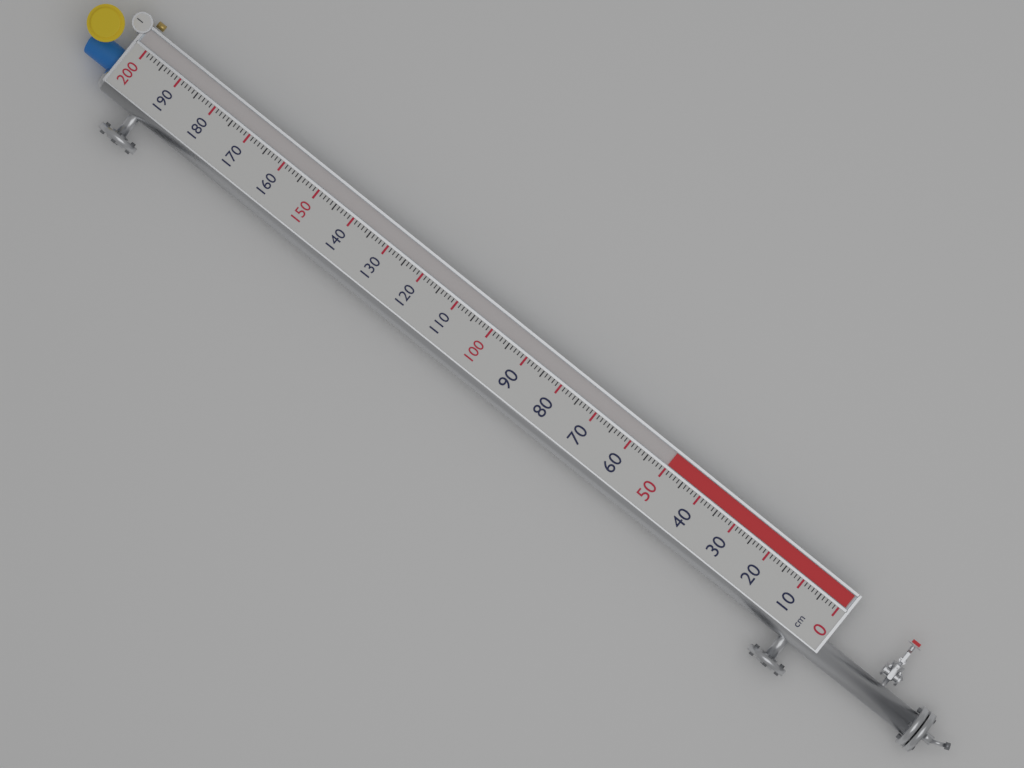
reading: 50 cm
